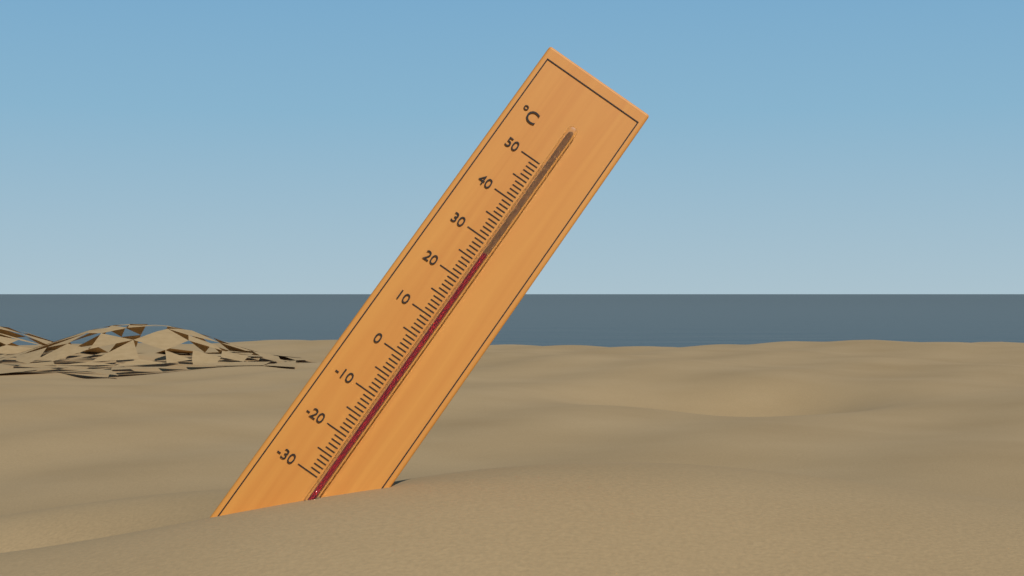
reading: 27 °C
